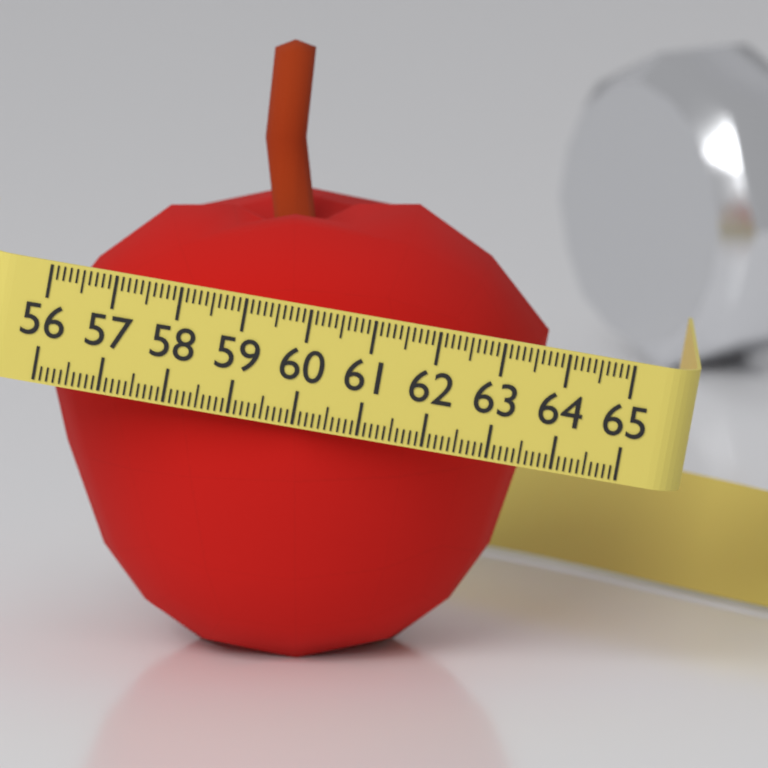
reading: 63.8 (no unit)
